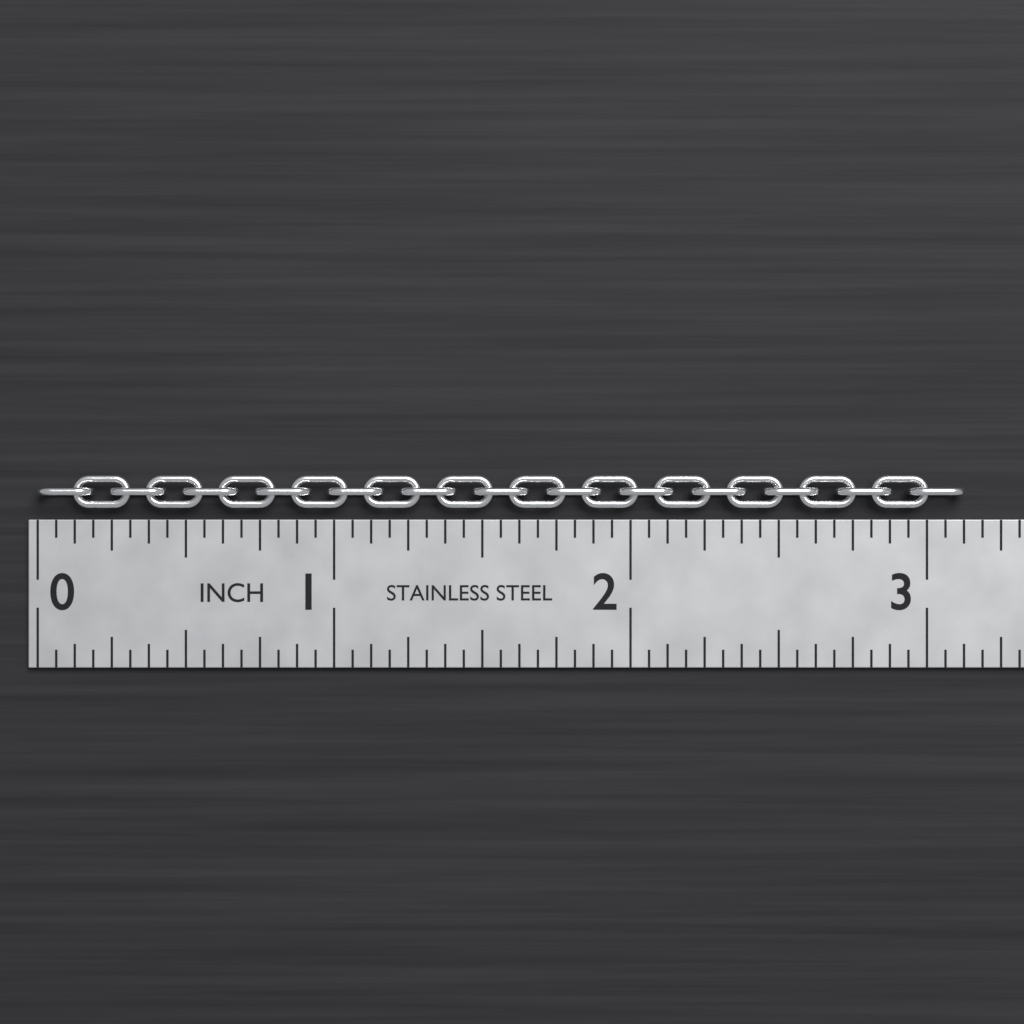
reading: 3.1250 in
